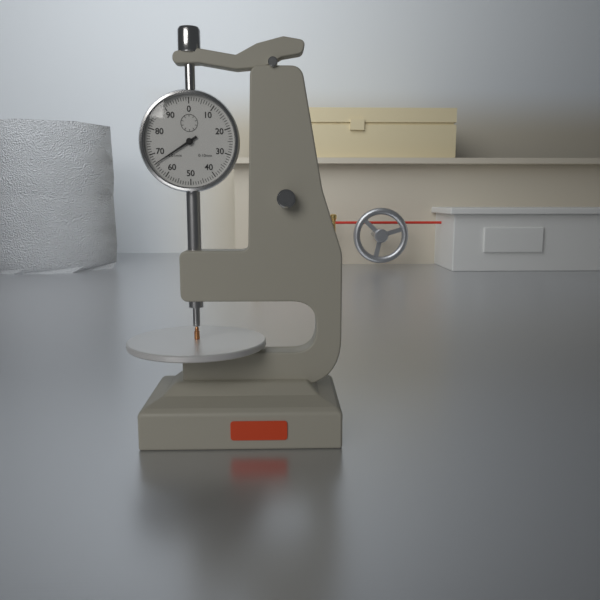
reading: 0.66 mm
